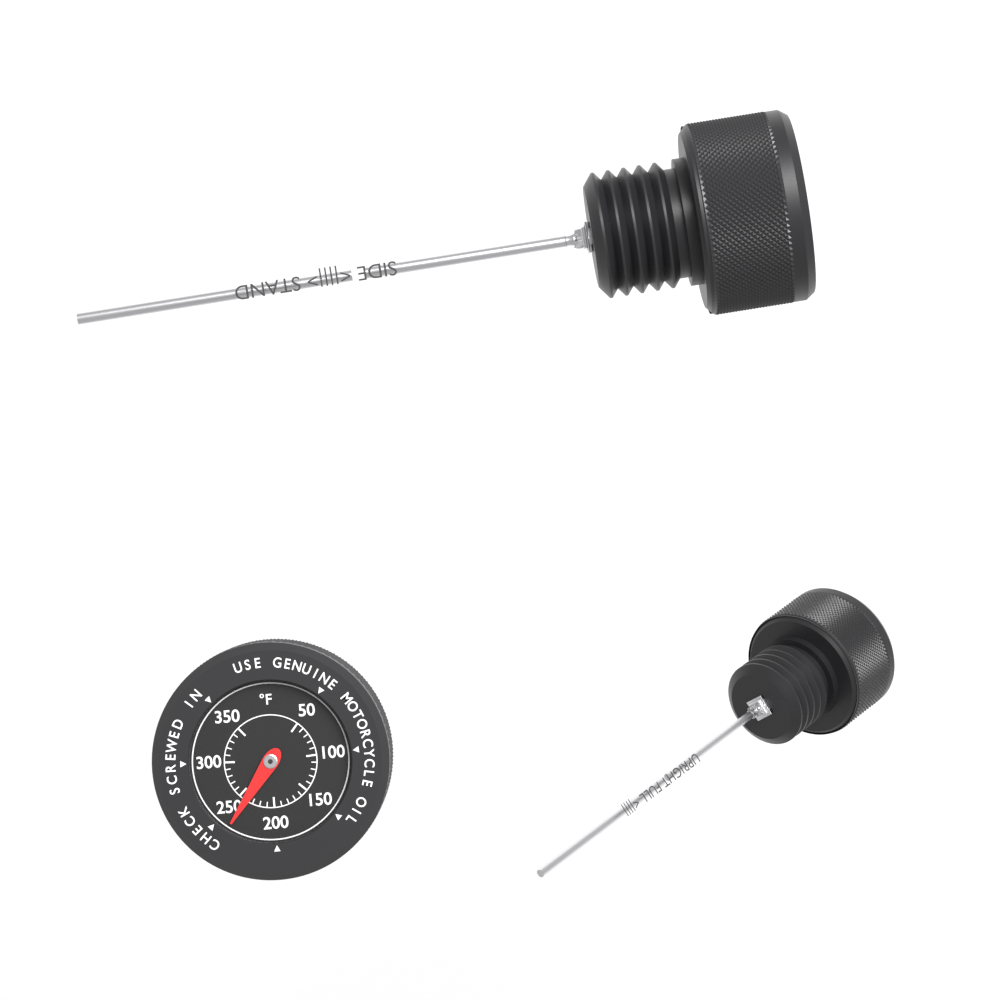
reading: 240 °F
